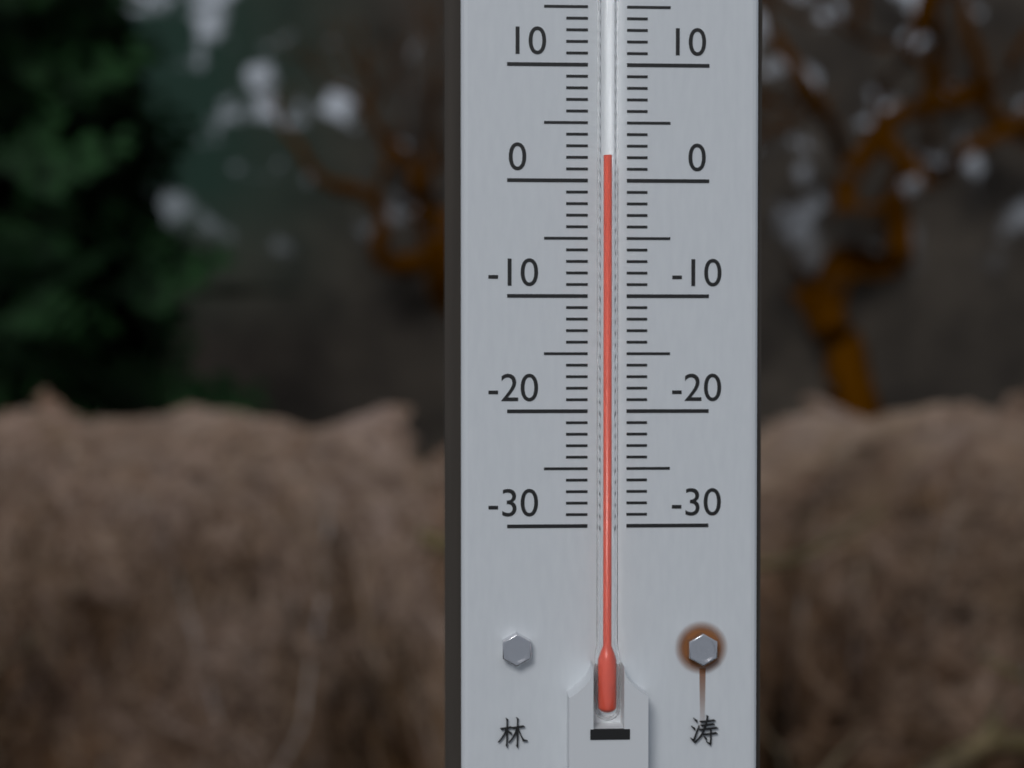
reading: 2 °C
